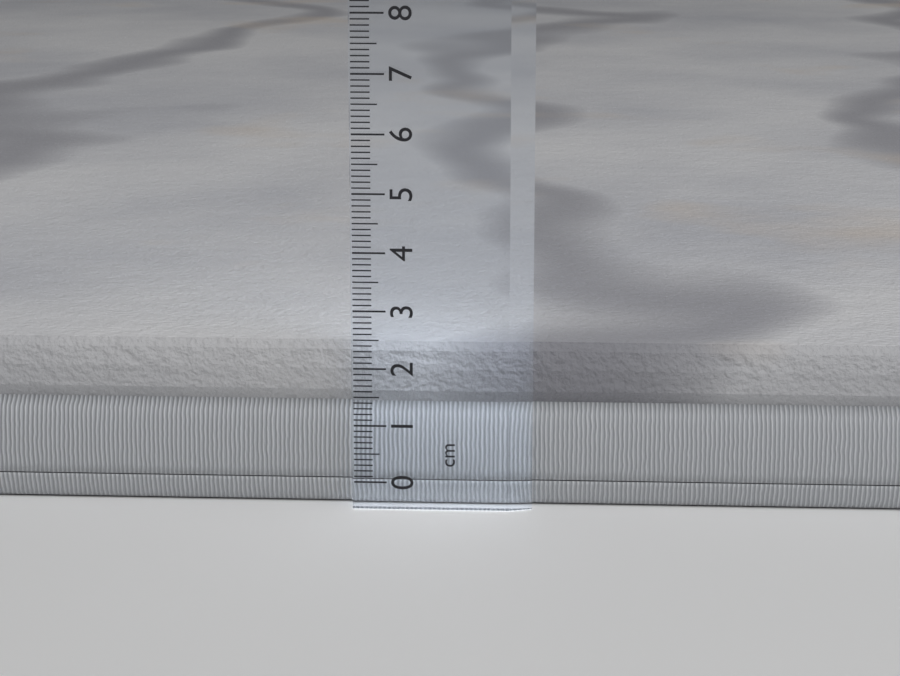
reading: 2.4 cm
